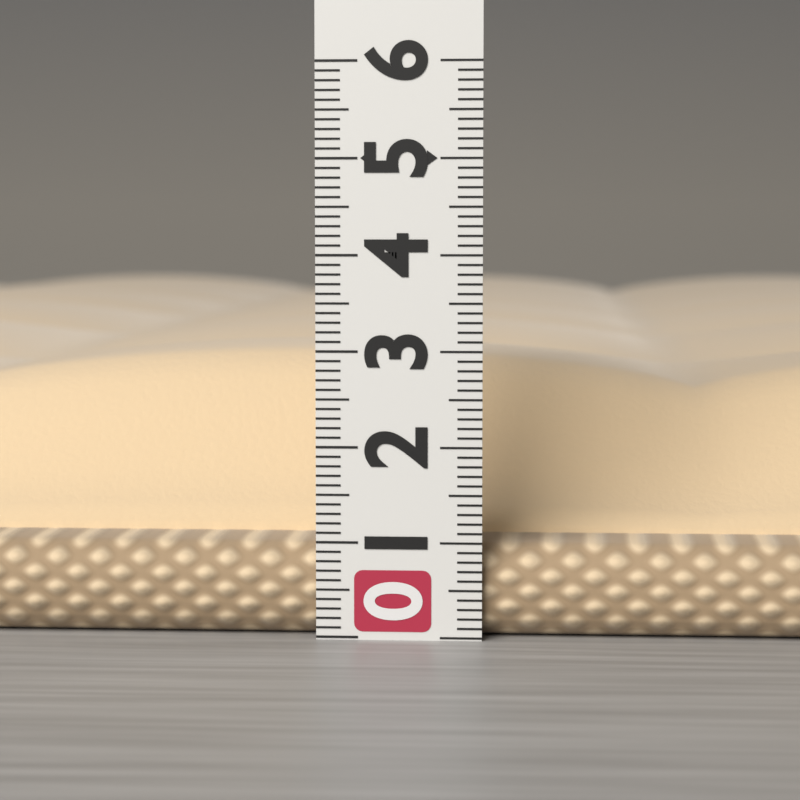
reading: 2.9 (no unit)
